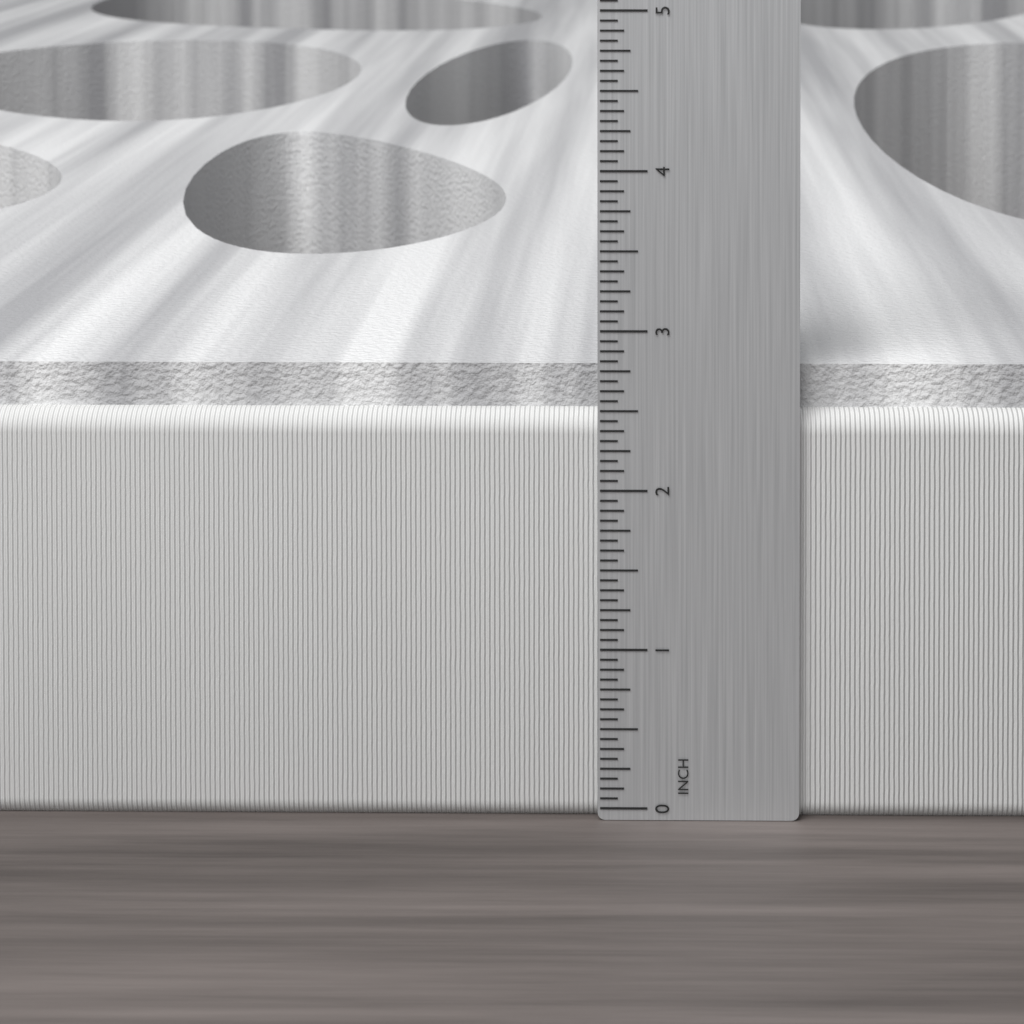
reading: 2.7500 in
